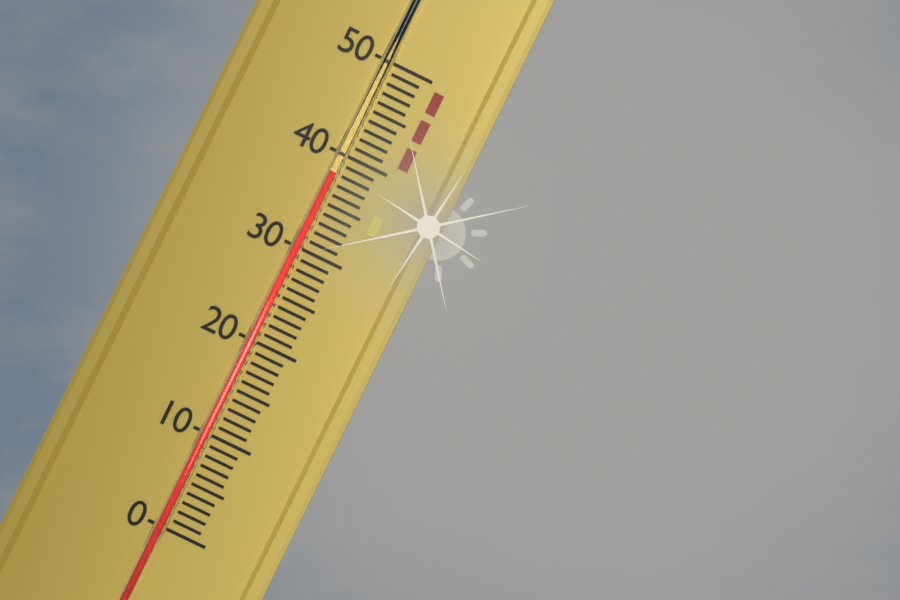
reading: 38 (no unit)
